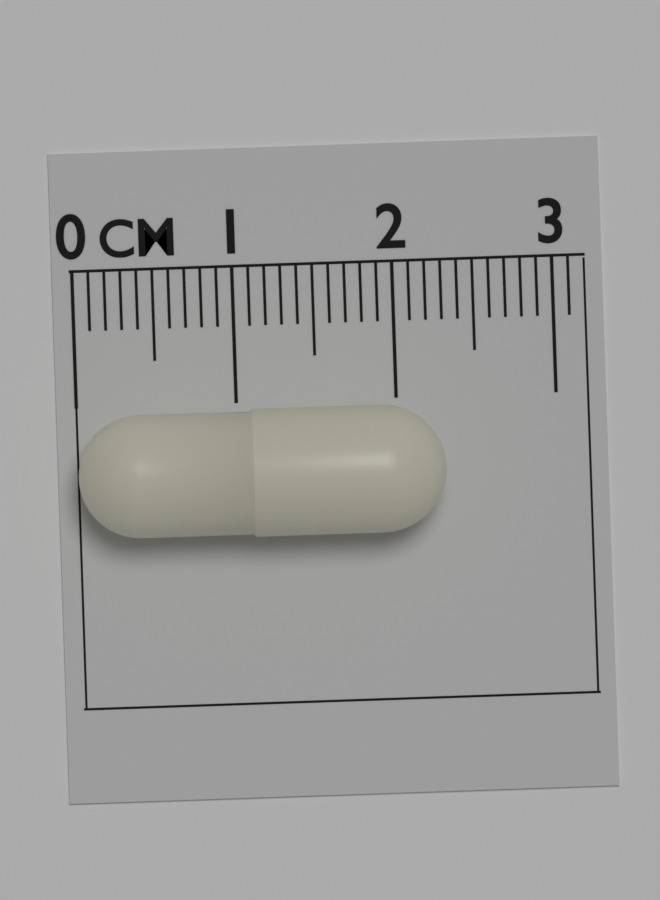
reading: 2.3 cm
